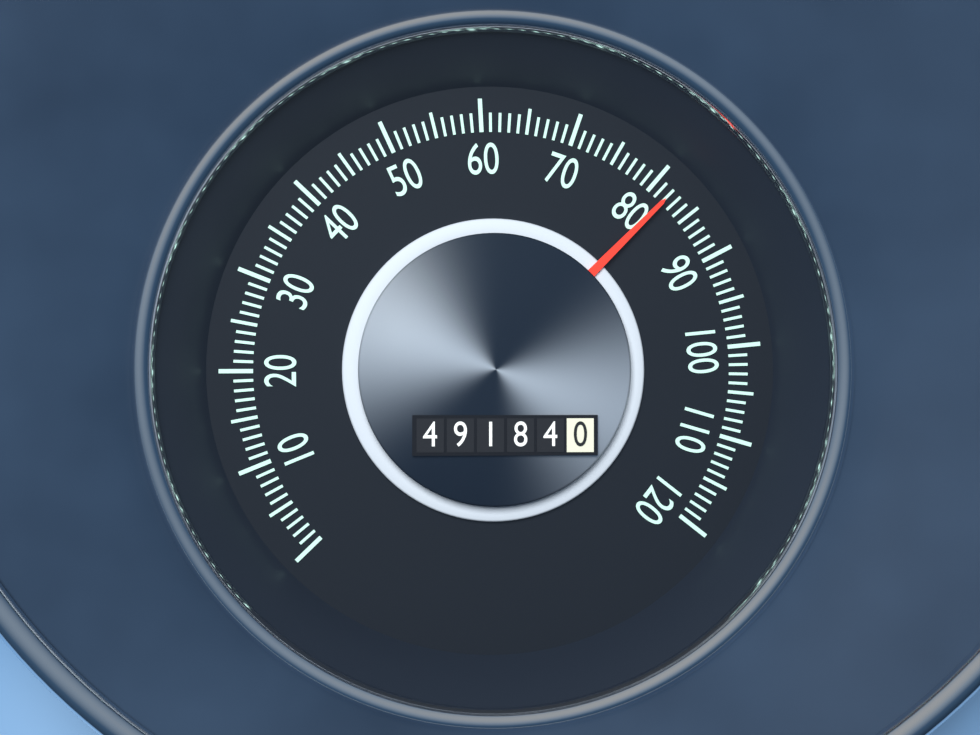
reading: 82 (no unit)
